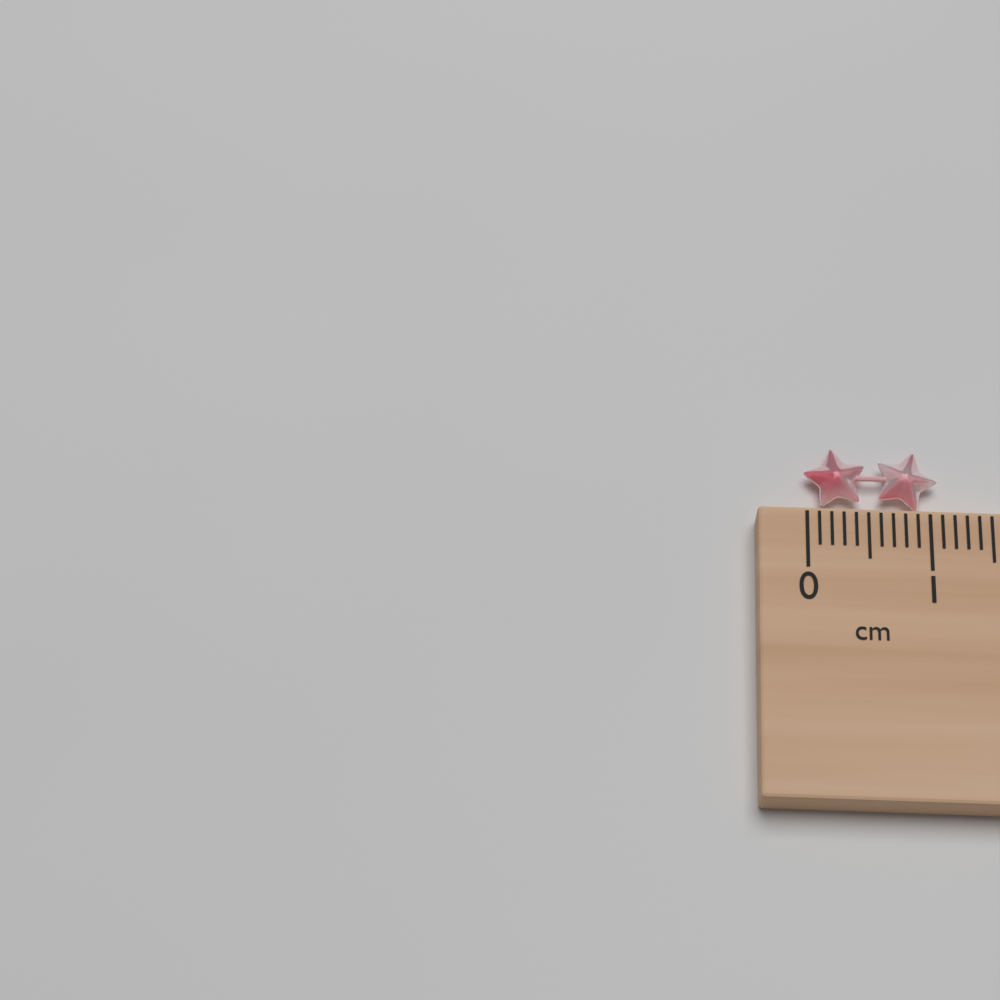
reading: 1.1 cm
